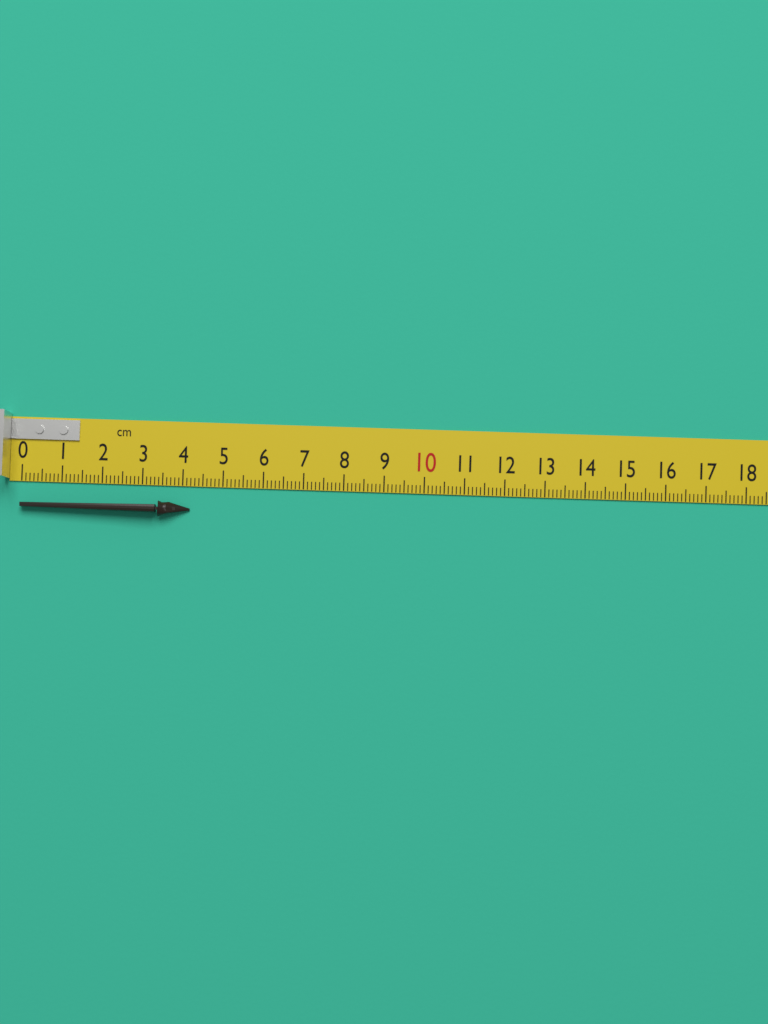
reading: 4.2 cm
